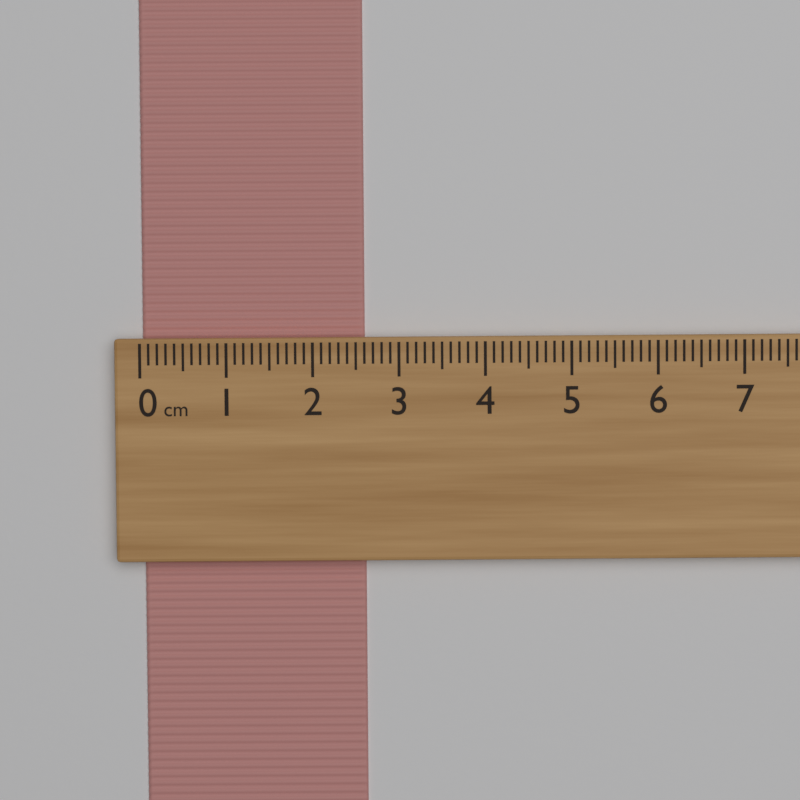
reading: 2.6 cm
